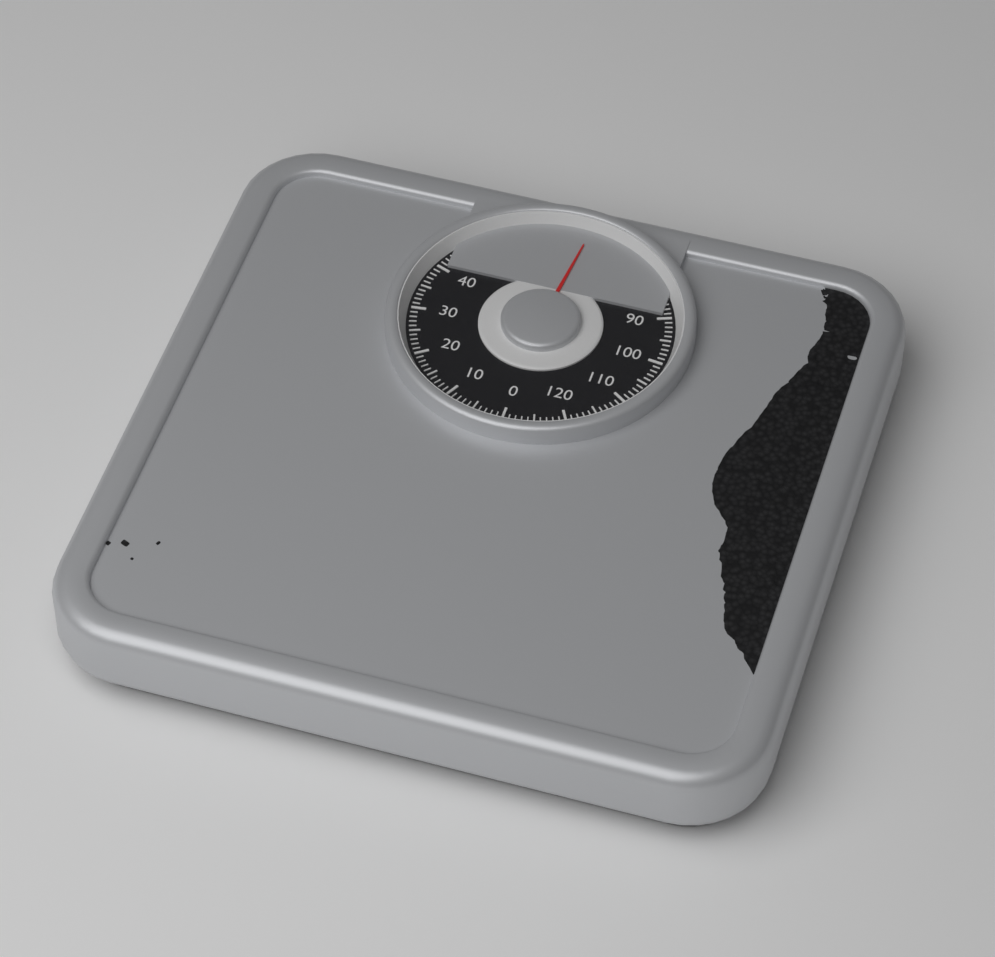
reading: 67 kg
